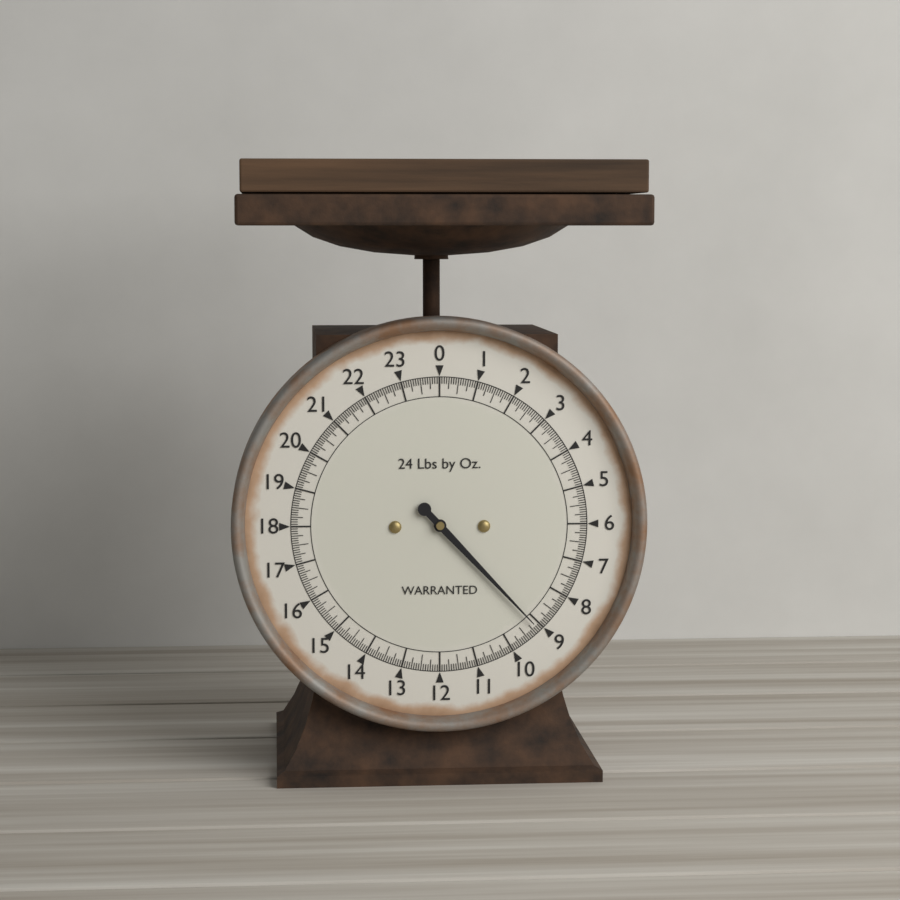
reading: 9.1250 lb
